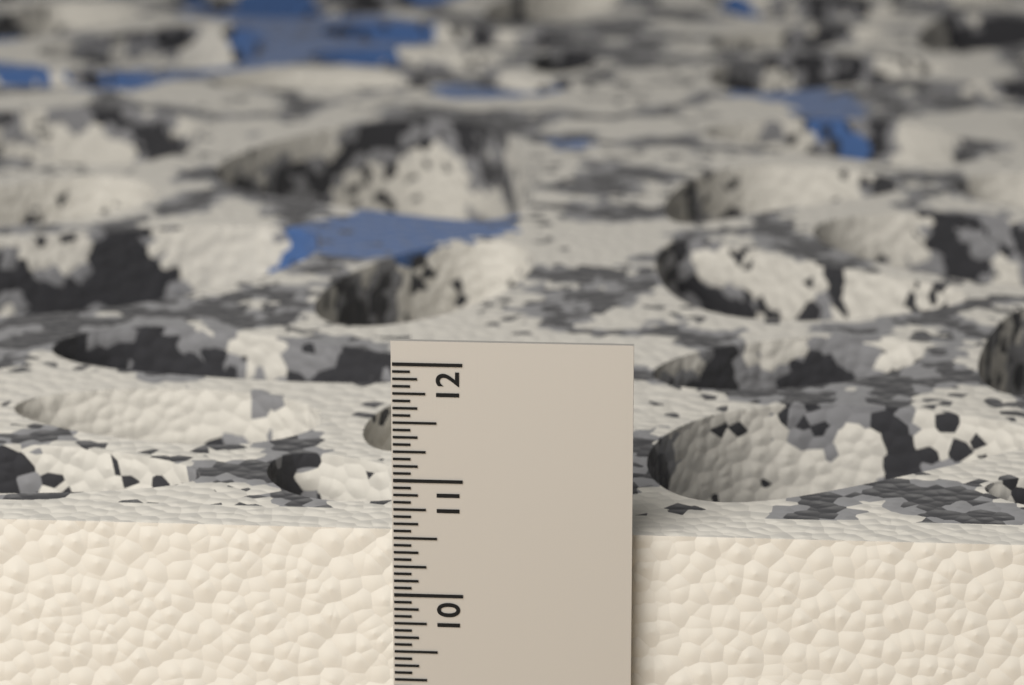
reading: 10.5000 in
